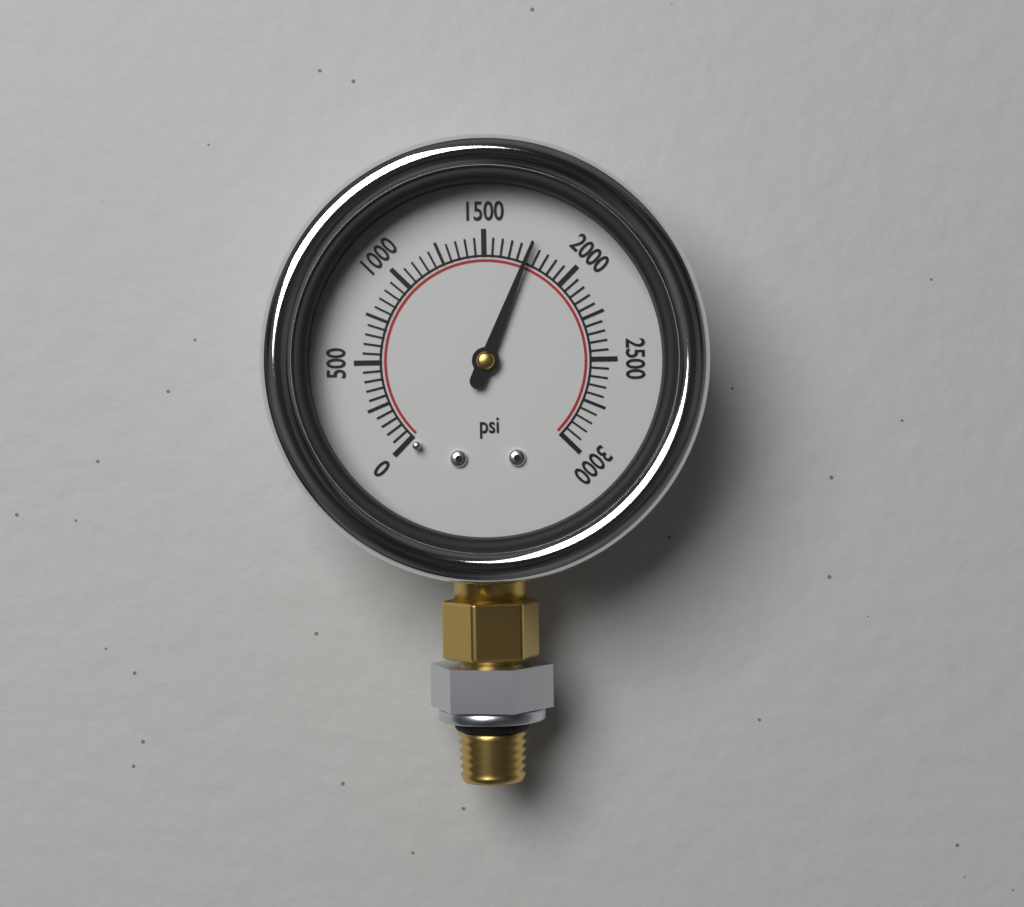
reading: 1750 psi
